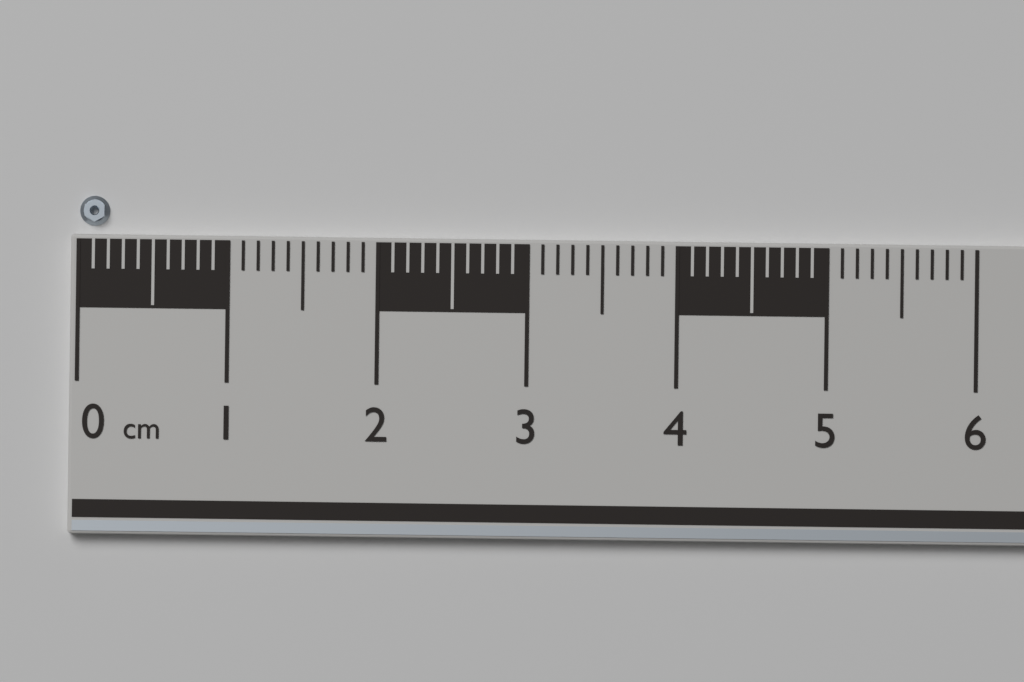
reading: 0.2 cm
